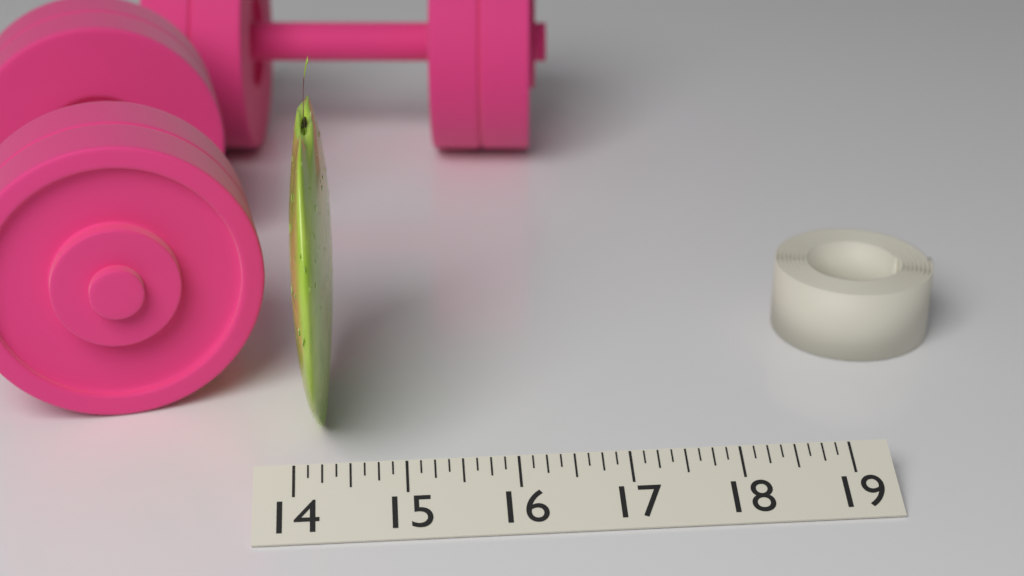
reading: 14.375 (no unit)
